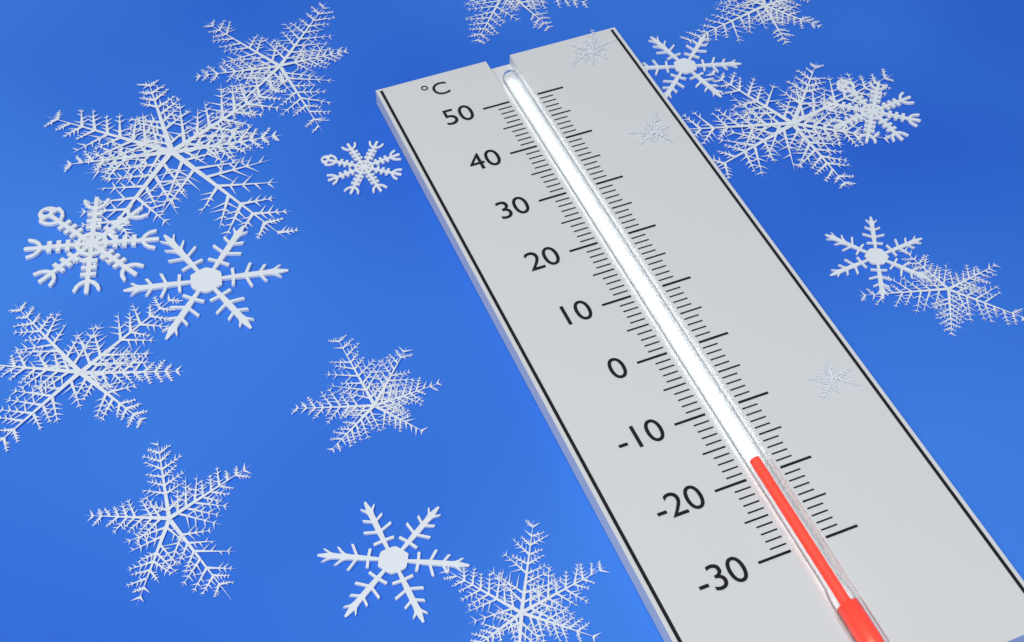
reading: -18 °C
